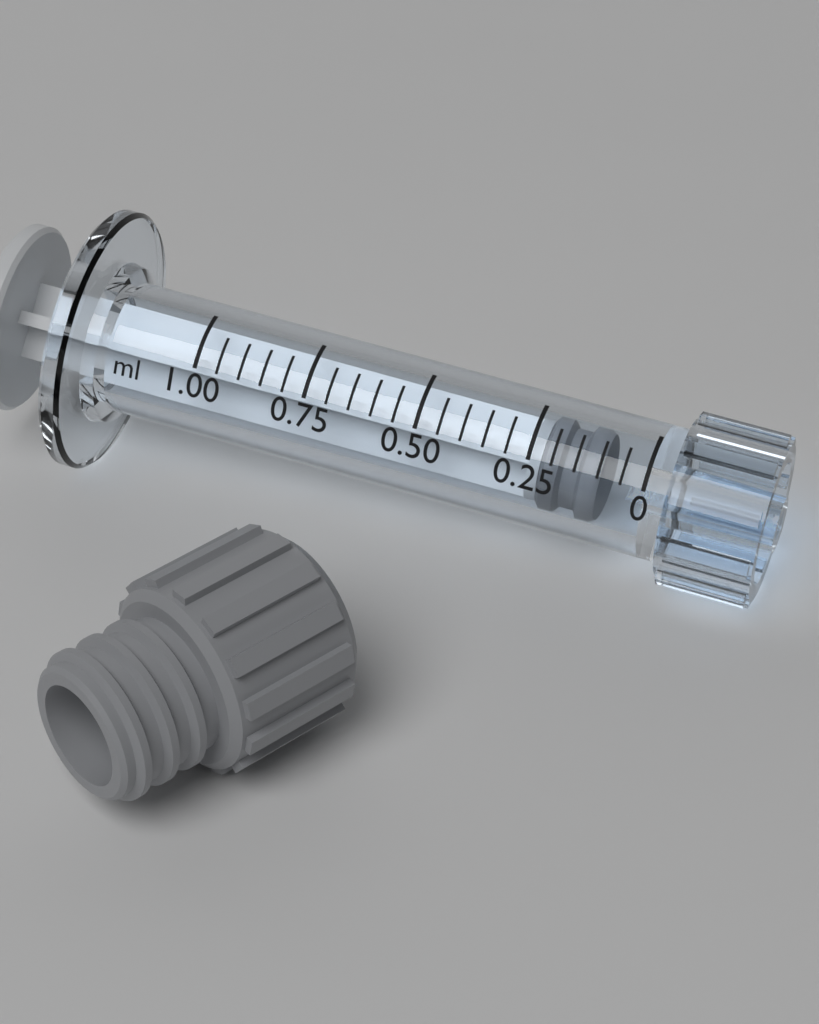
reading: 0.10 ml
